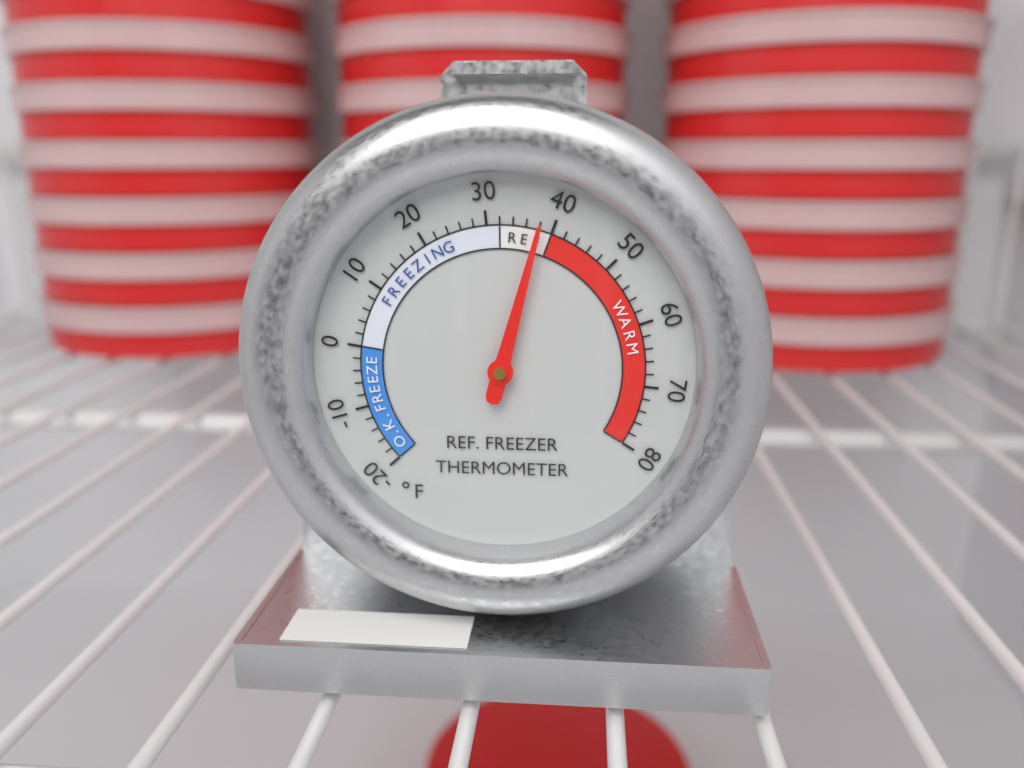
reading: 38 °F
